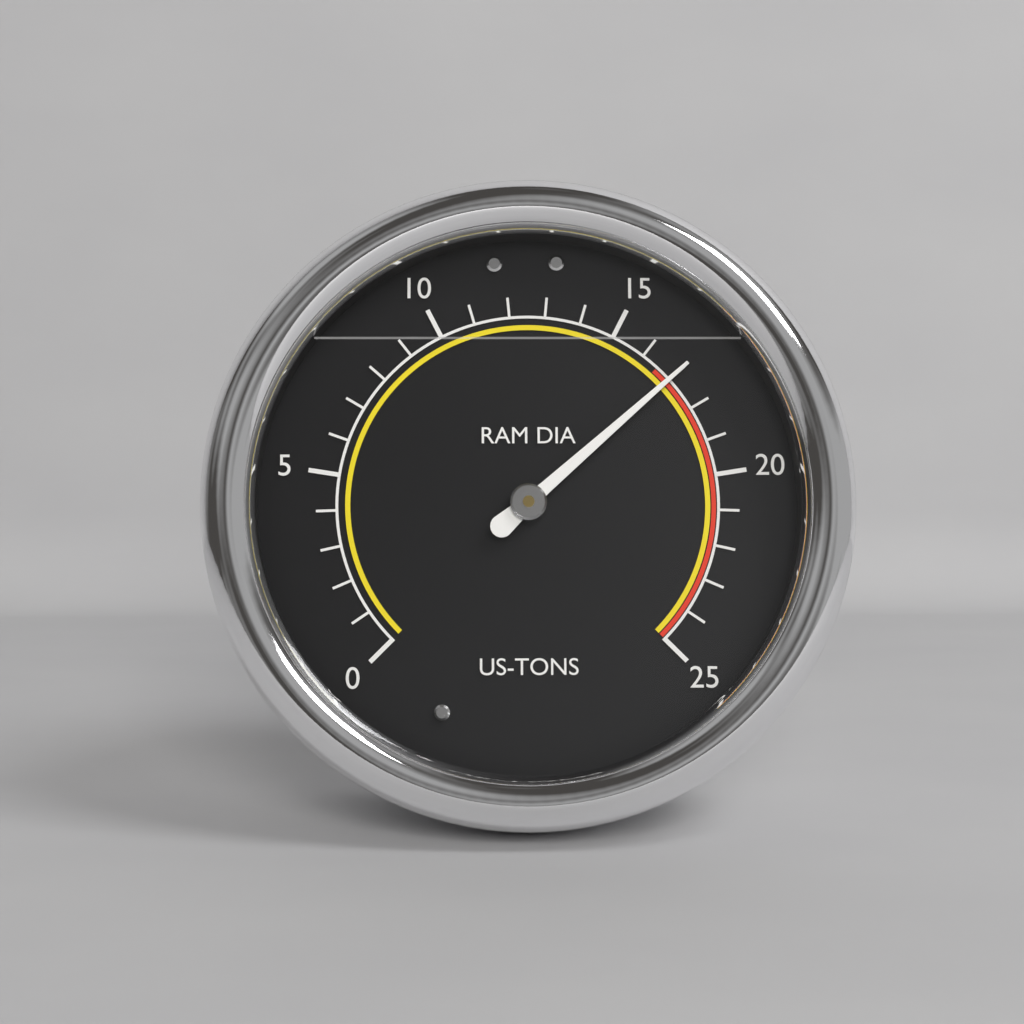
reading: 17 US-TONS
